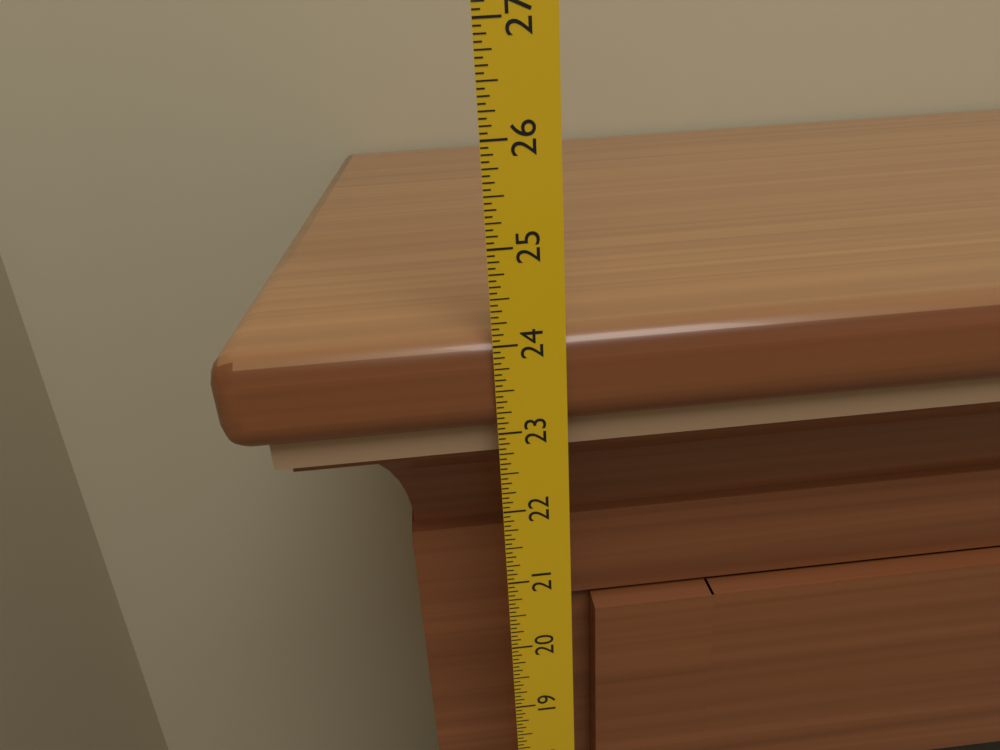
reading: 24.0625 in
